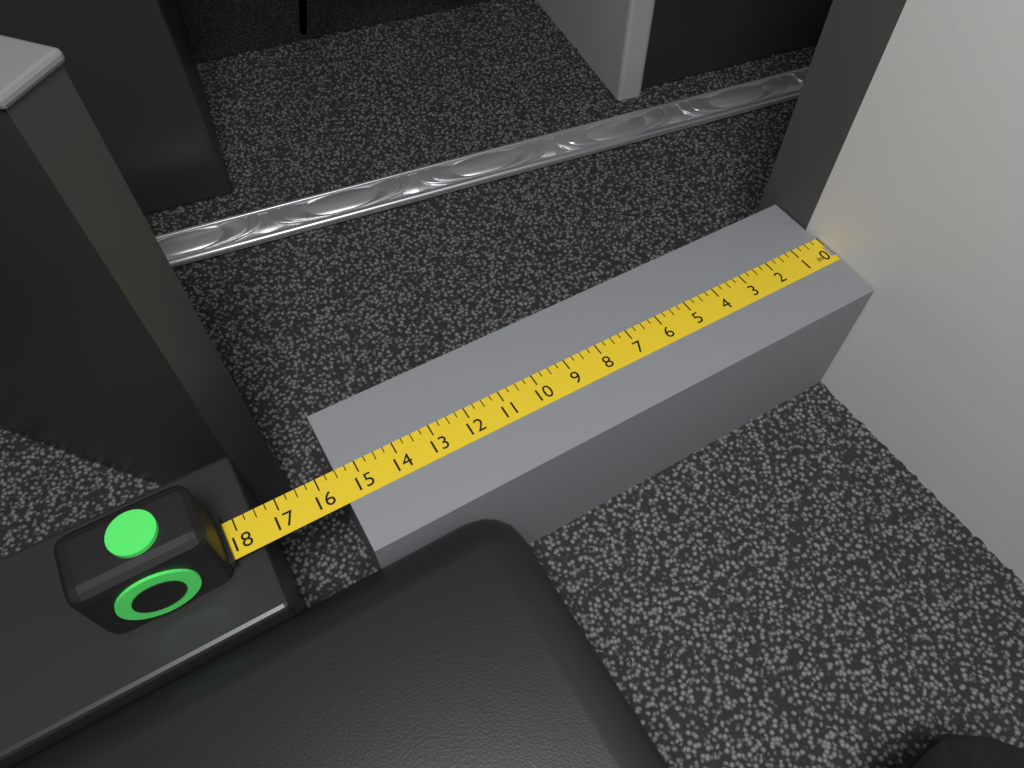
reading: 15.50 in
